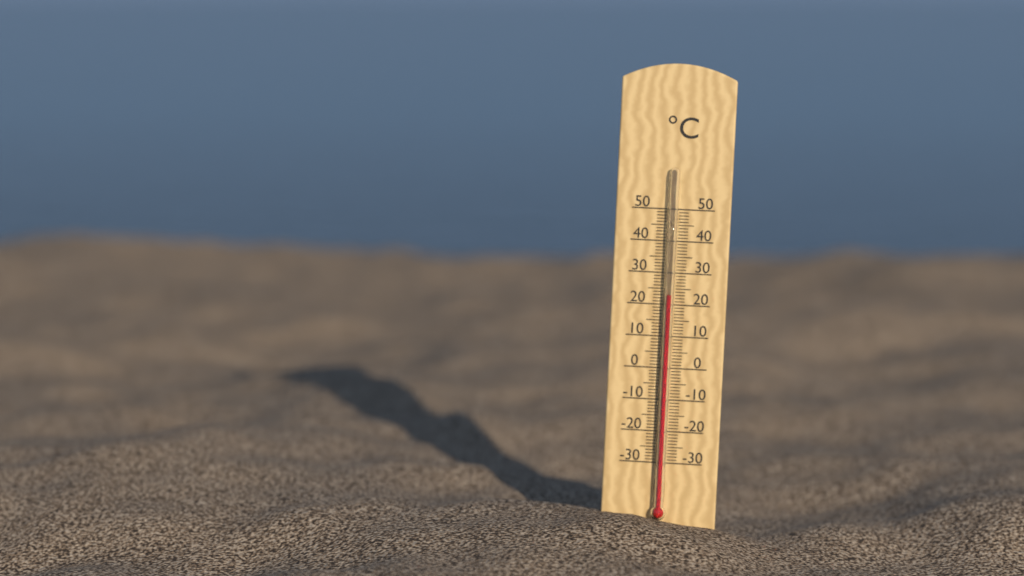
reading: 23 °C
